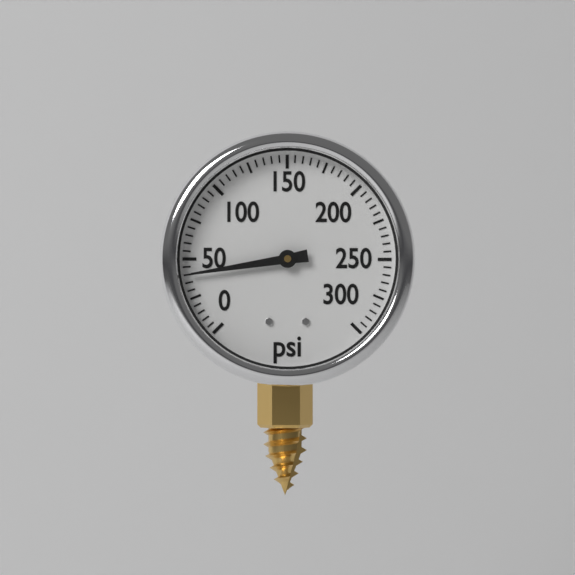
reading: 40 psi
